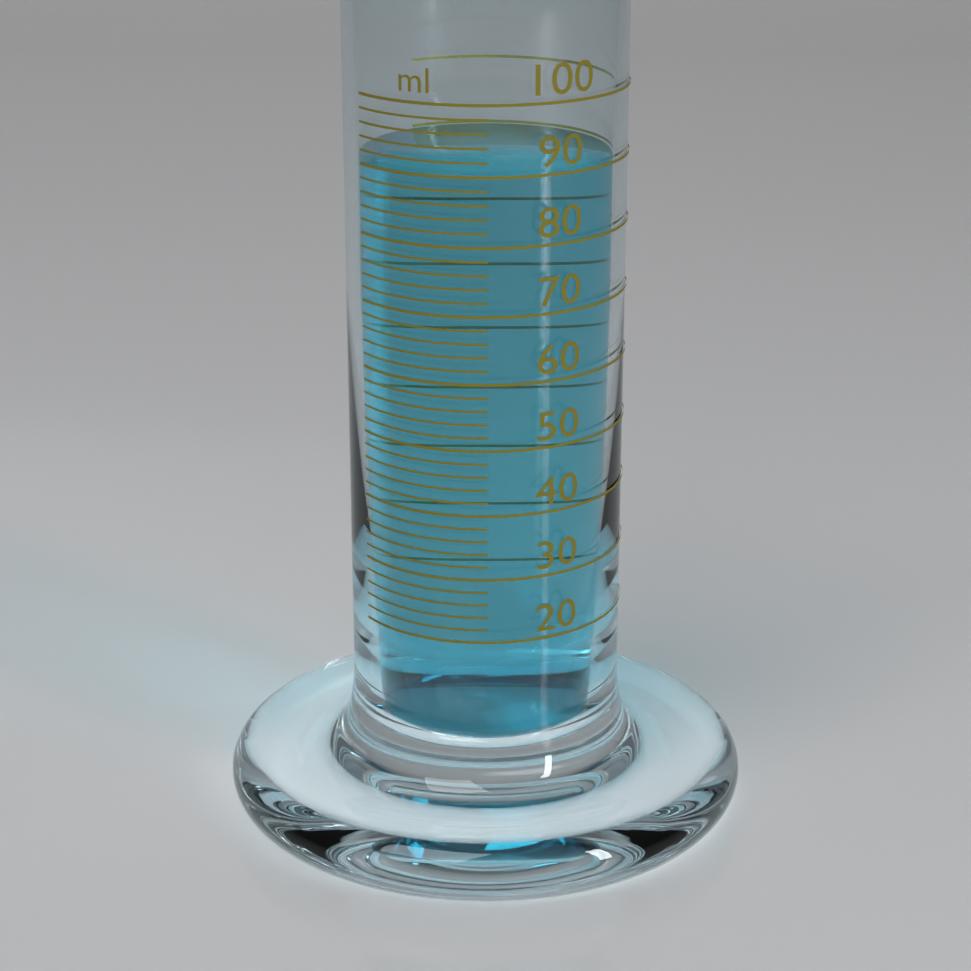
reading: 90 ml
